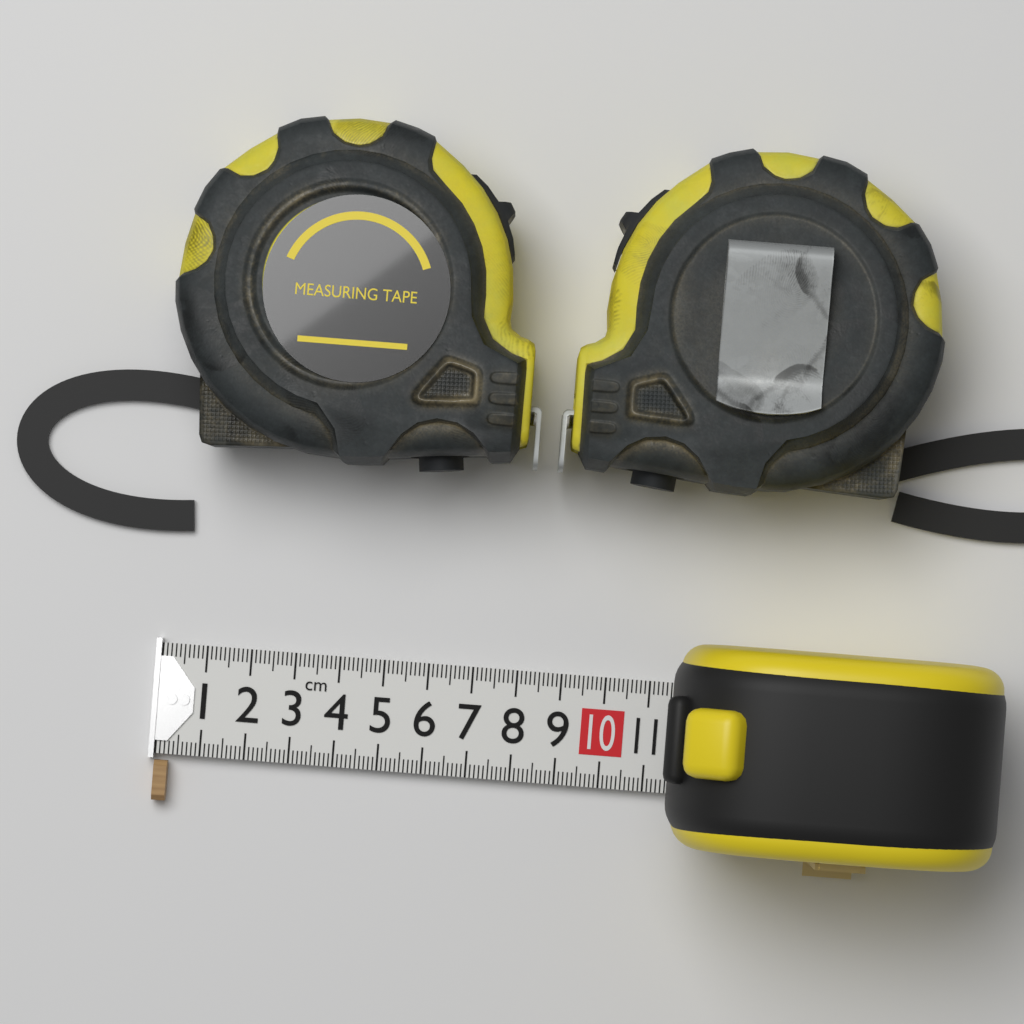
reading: 0.3 cm
